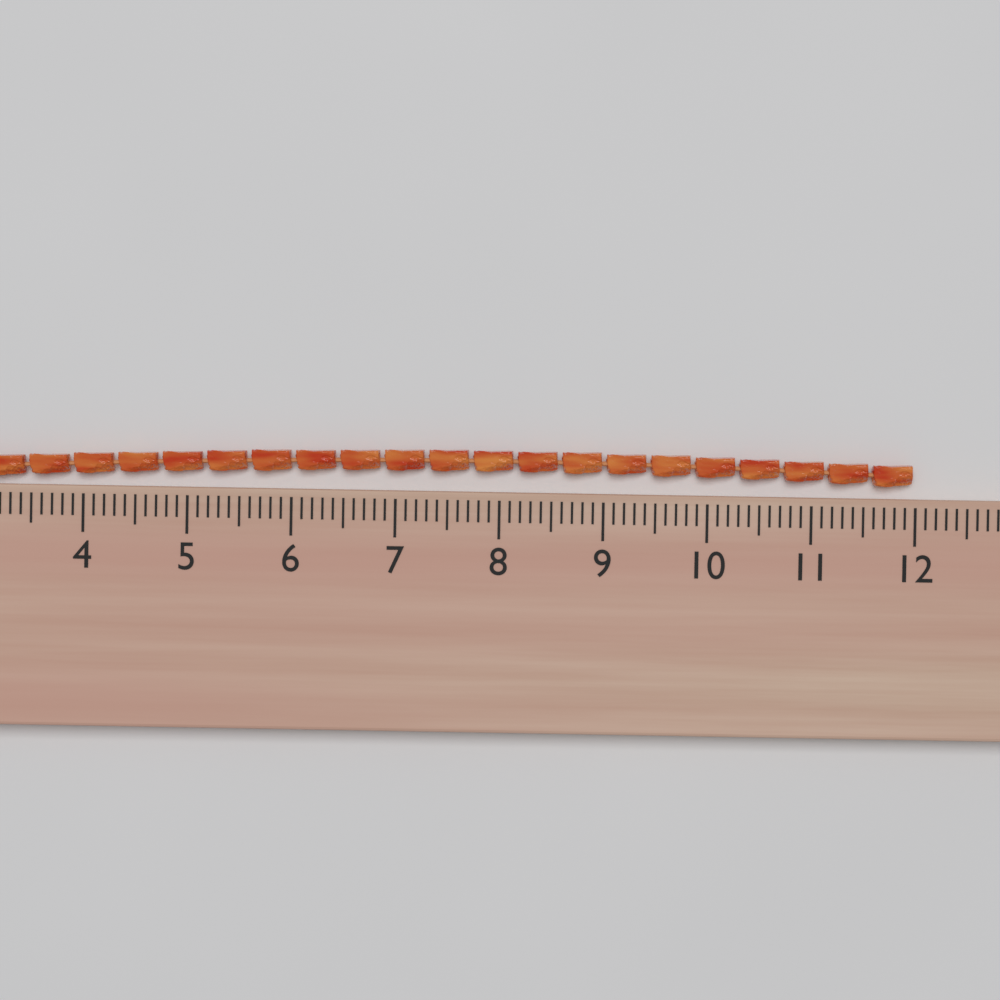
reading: 12.0 (no unit)
